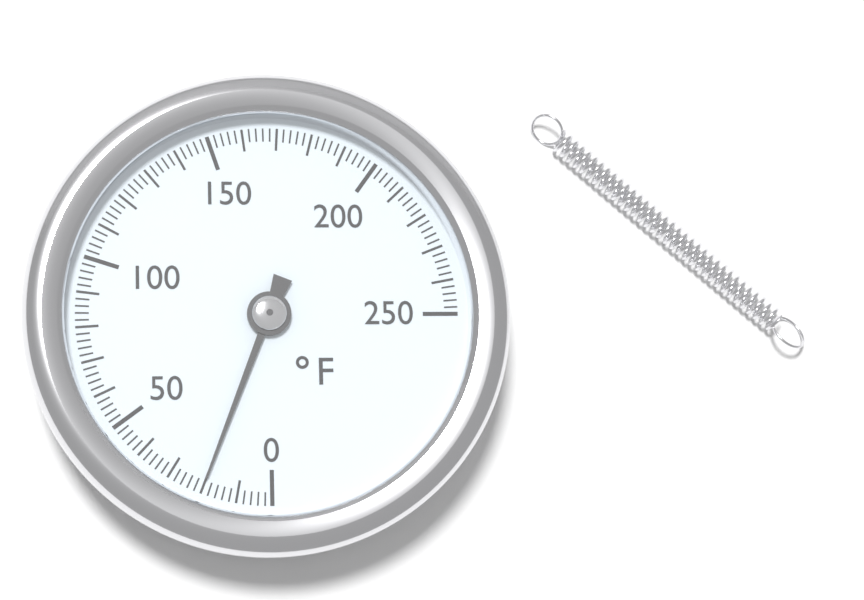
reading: 20 °F
